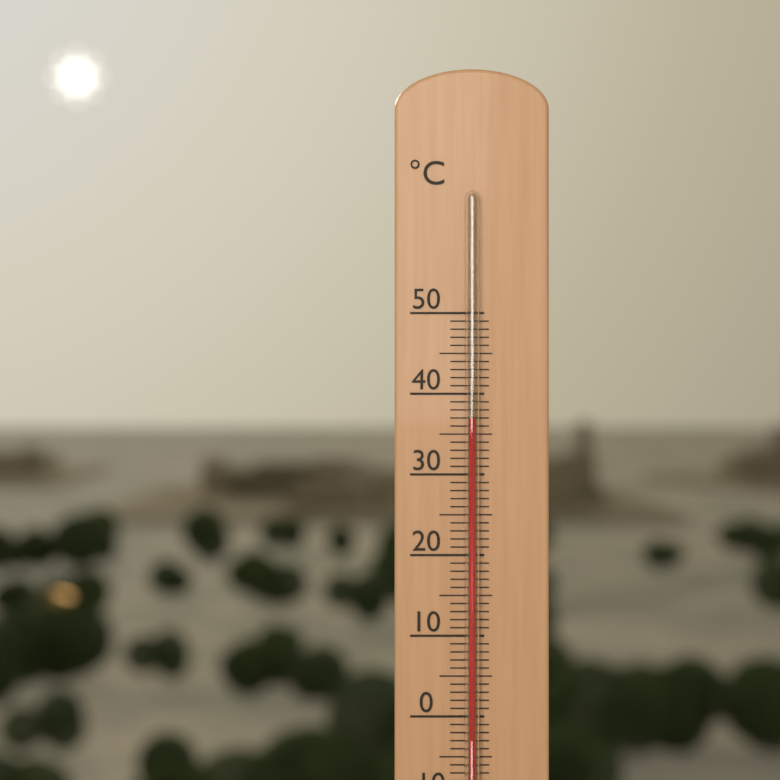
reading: 37 °C
